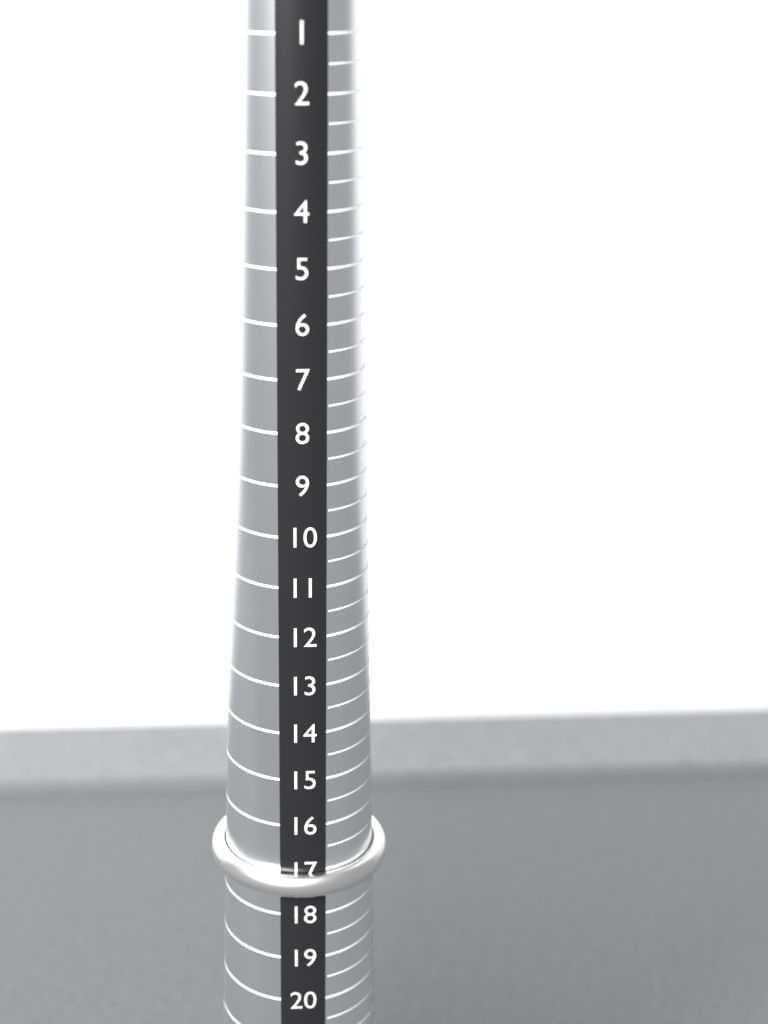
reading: 17.5 (no unit)
